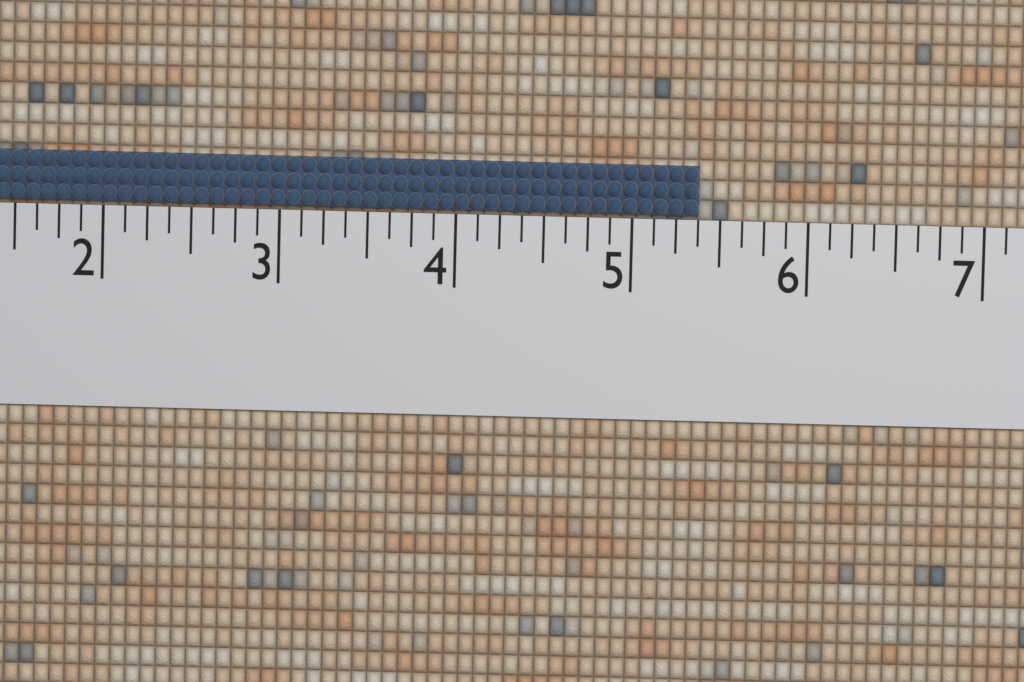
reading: 5.375 (no unit)
